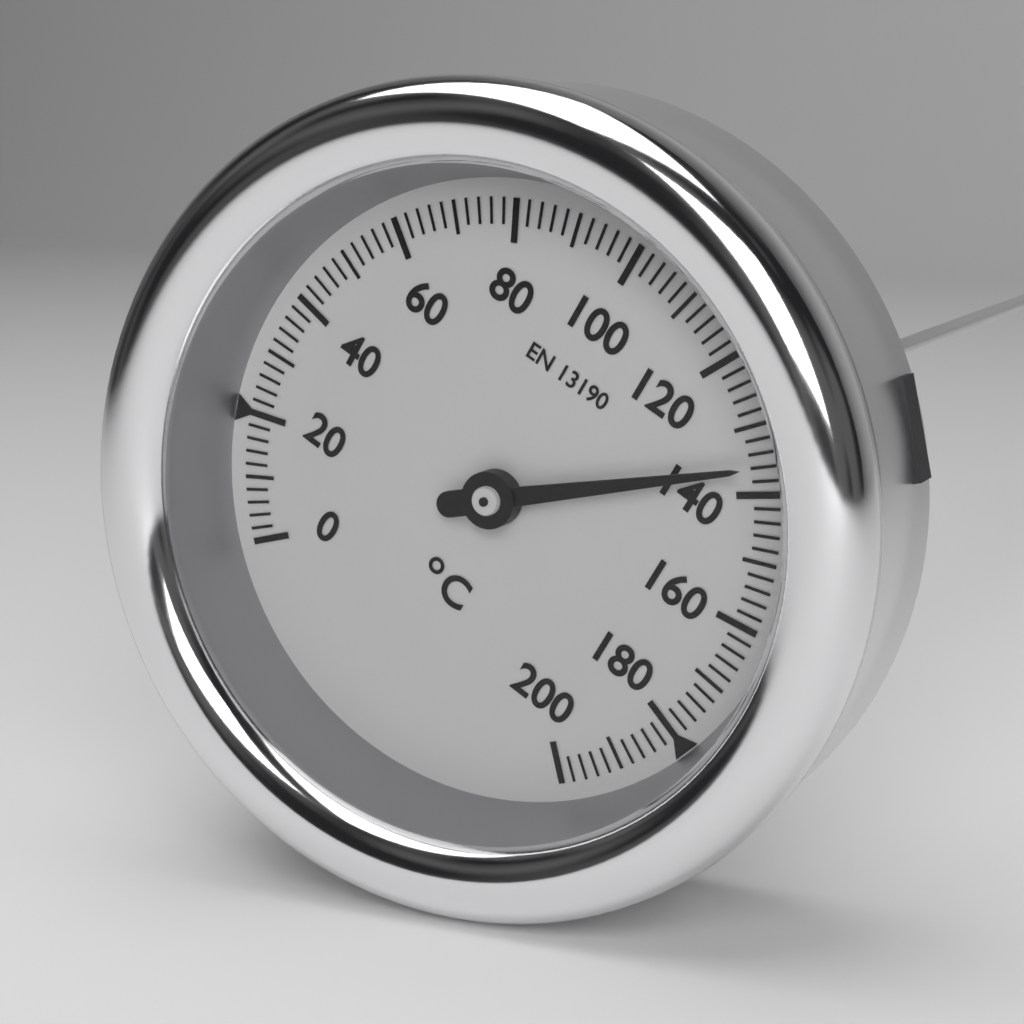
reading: 136 °C
